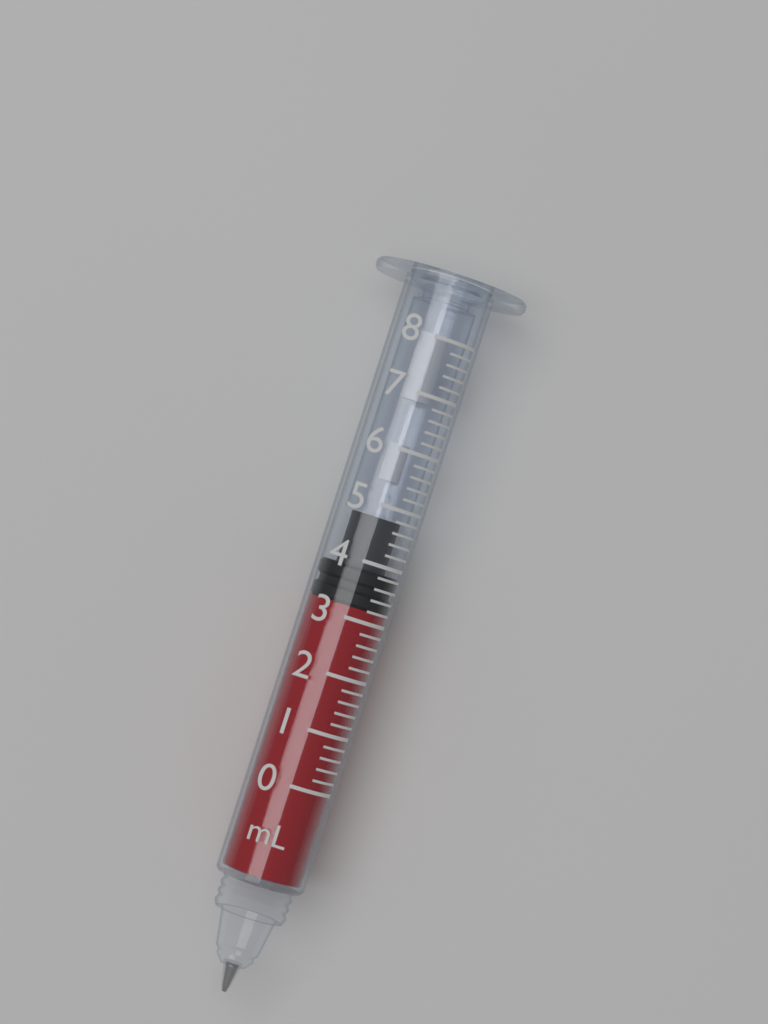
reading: 3.2 mL
